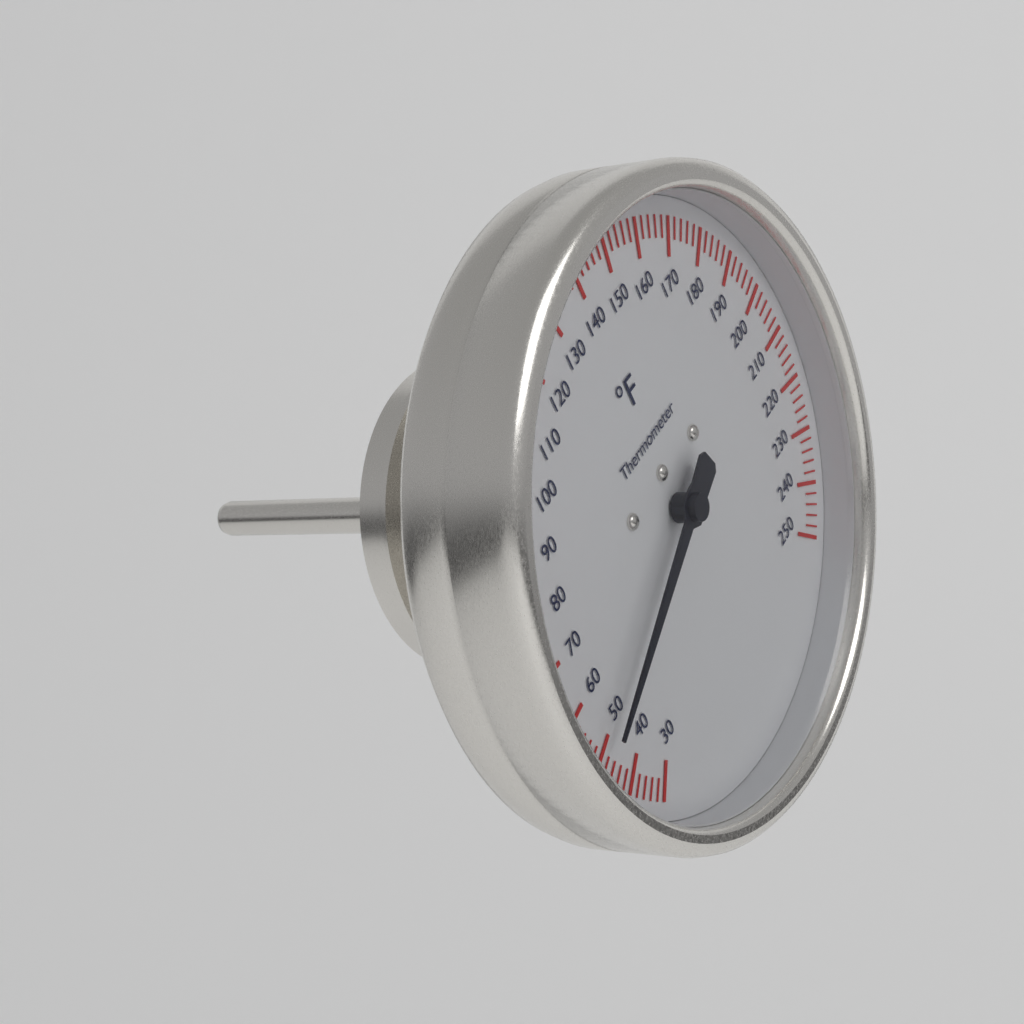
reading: 50 °F
